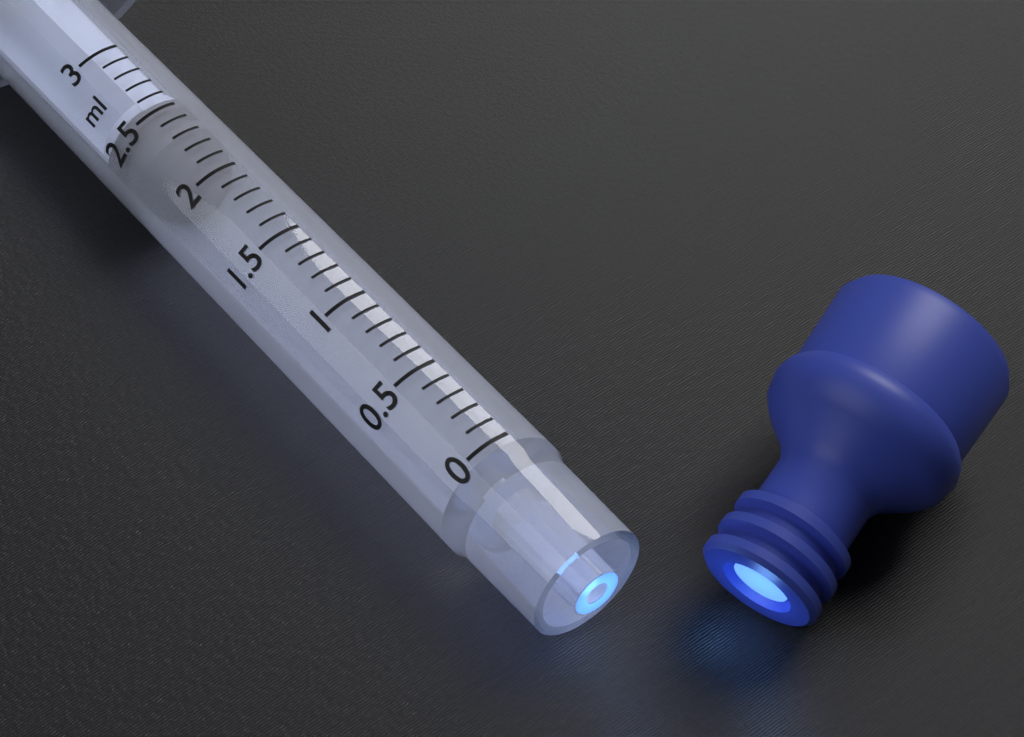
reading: 2.3 ml
